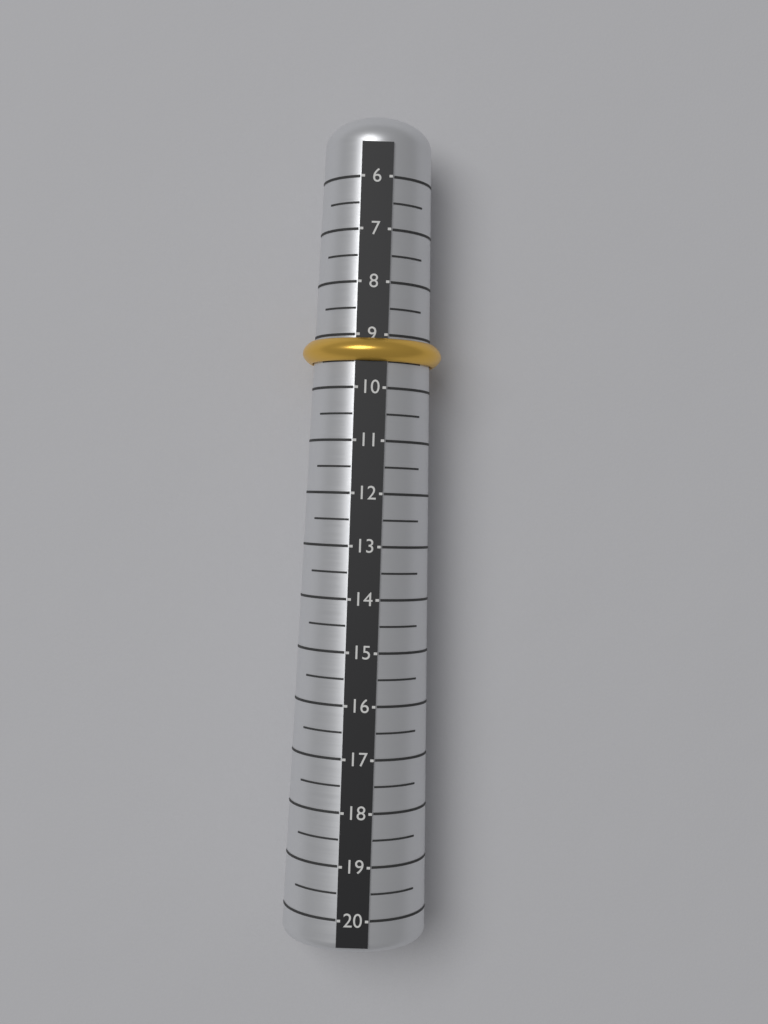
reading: 9.5 (no unit)
